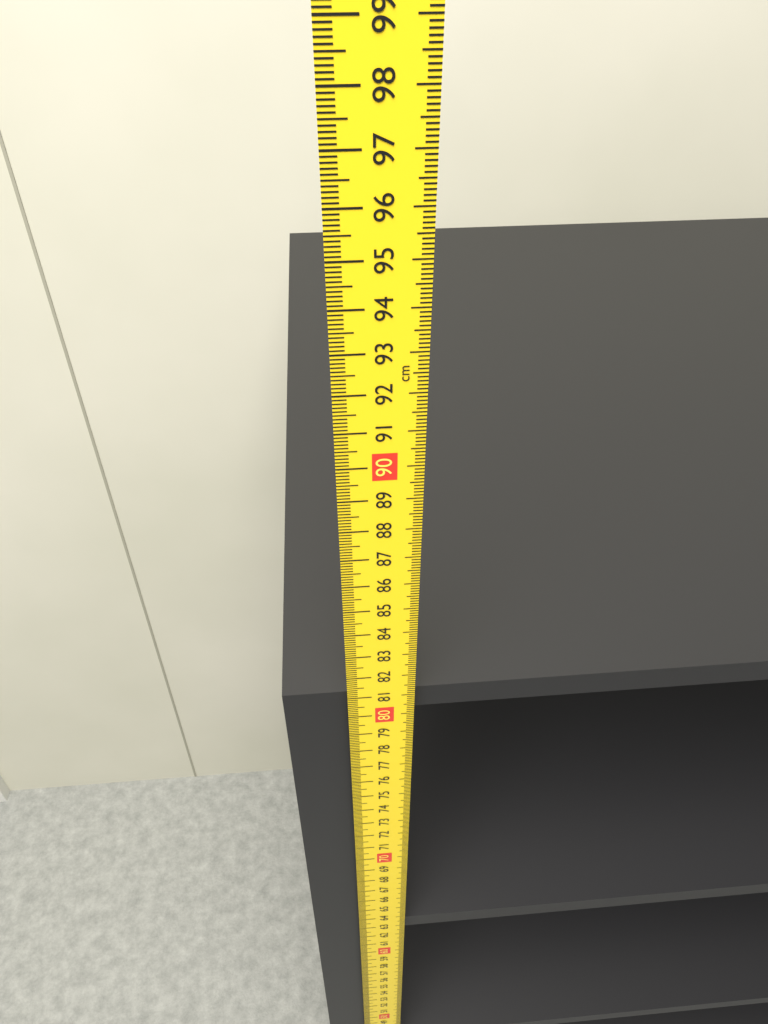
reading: 80.8 cm
